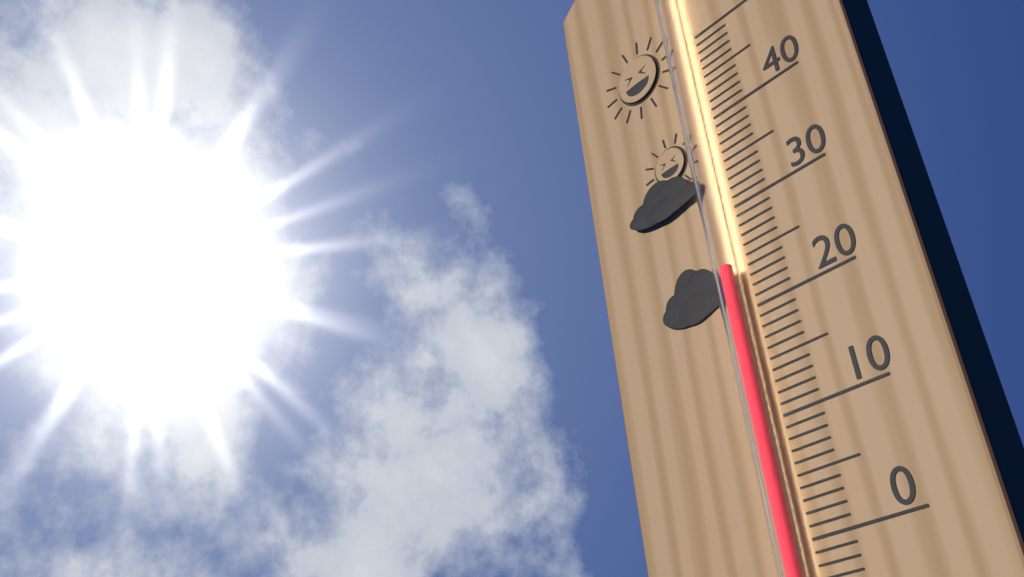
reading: 24 °C
